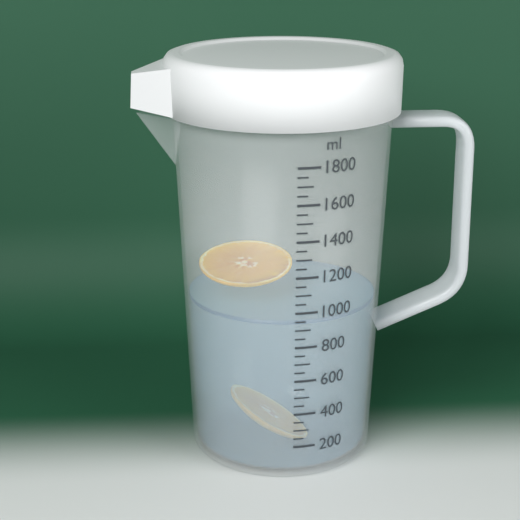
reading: 950 ml
